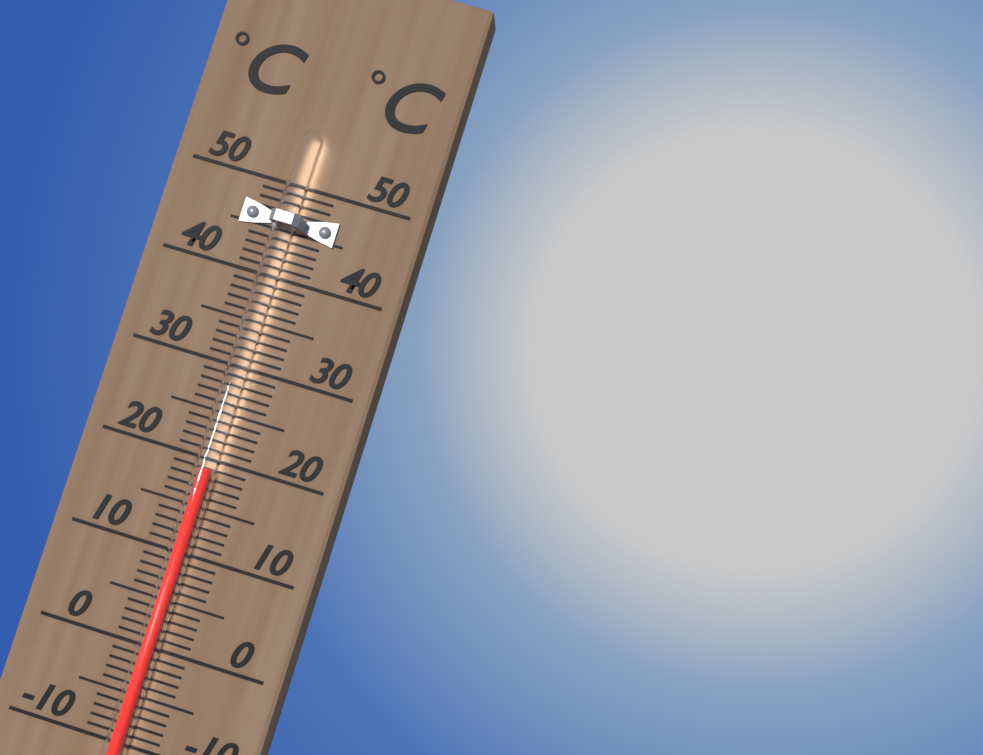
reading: 19 °C
